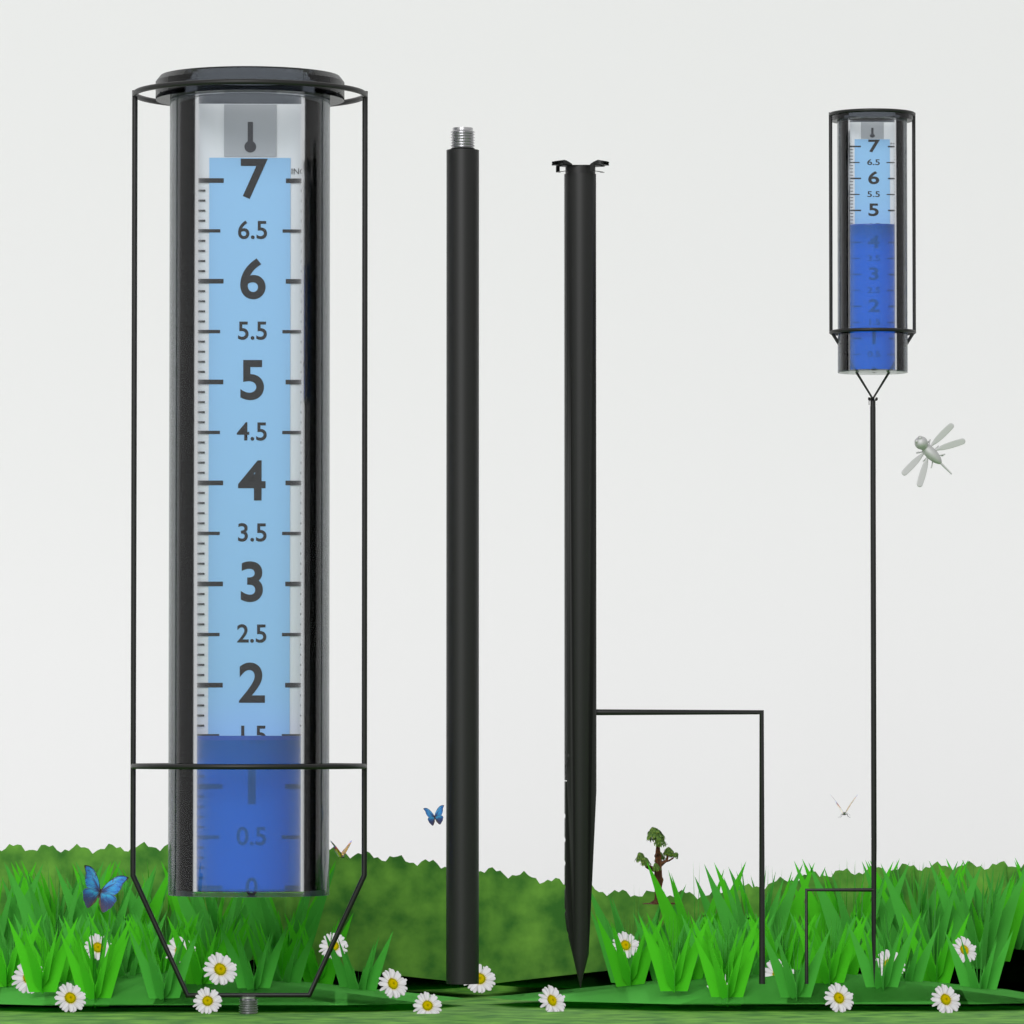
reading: 1.5 in
